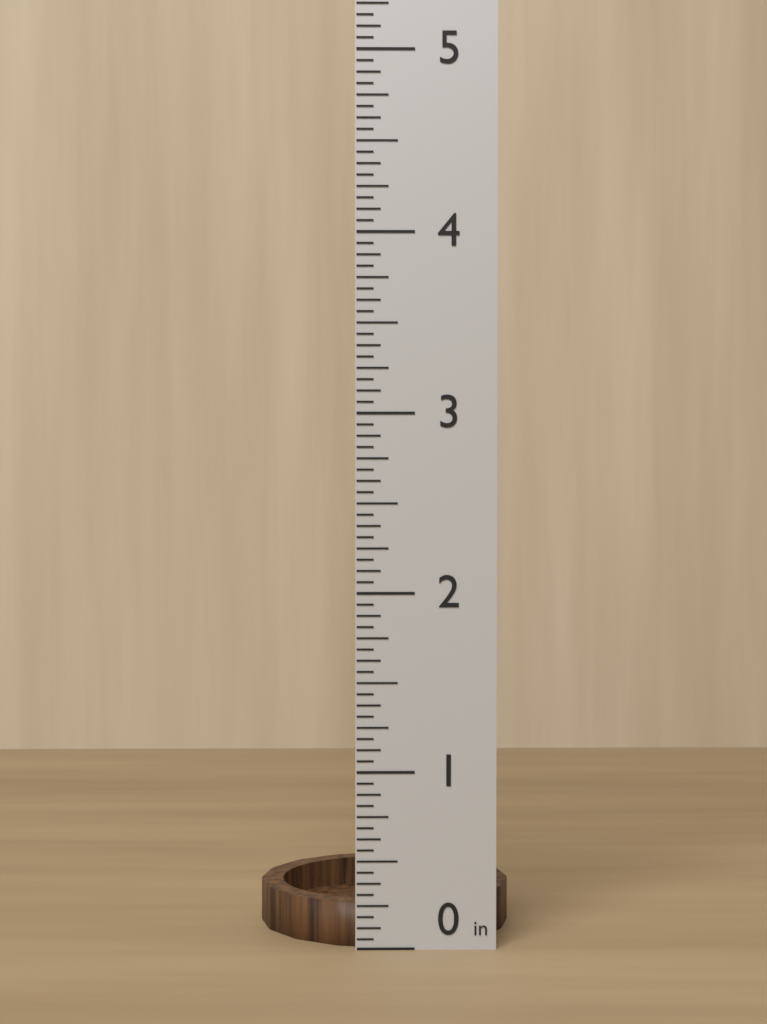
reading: 0.2500 in
